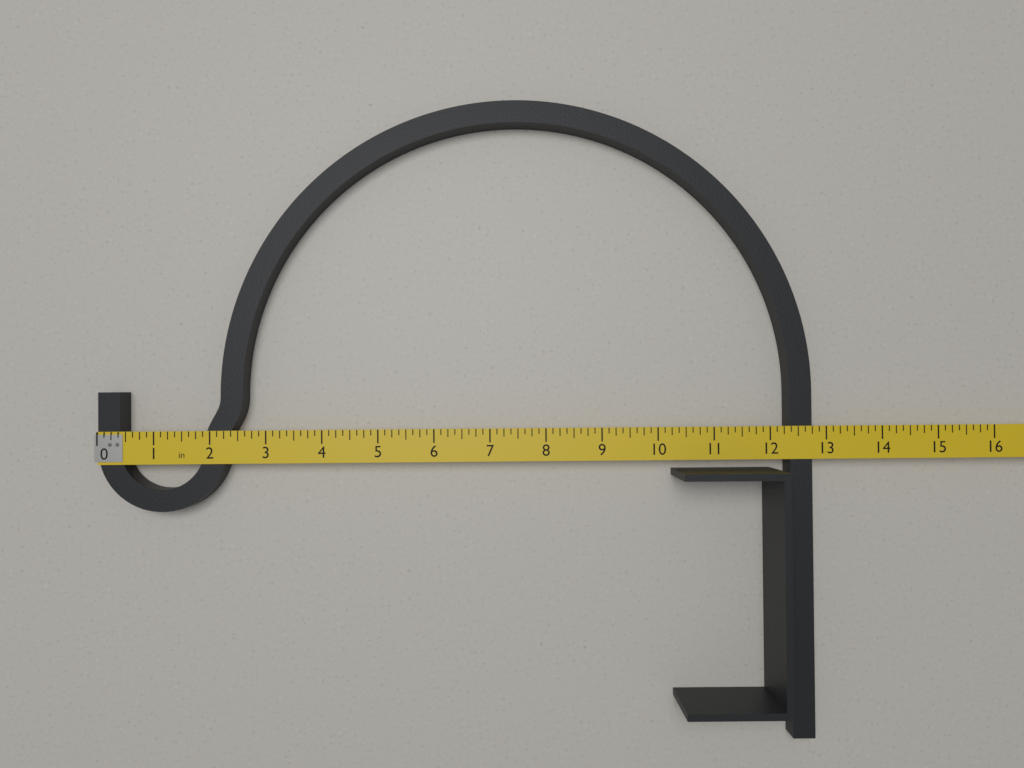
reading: 12.750 in
